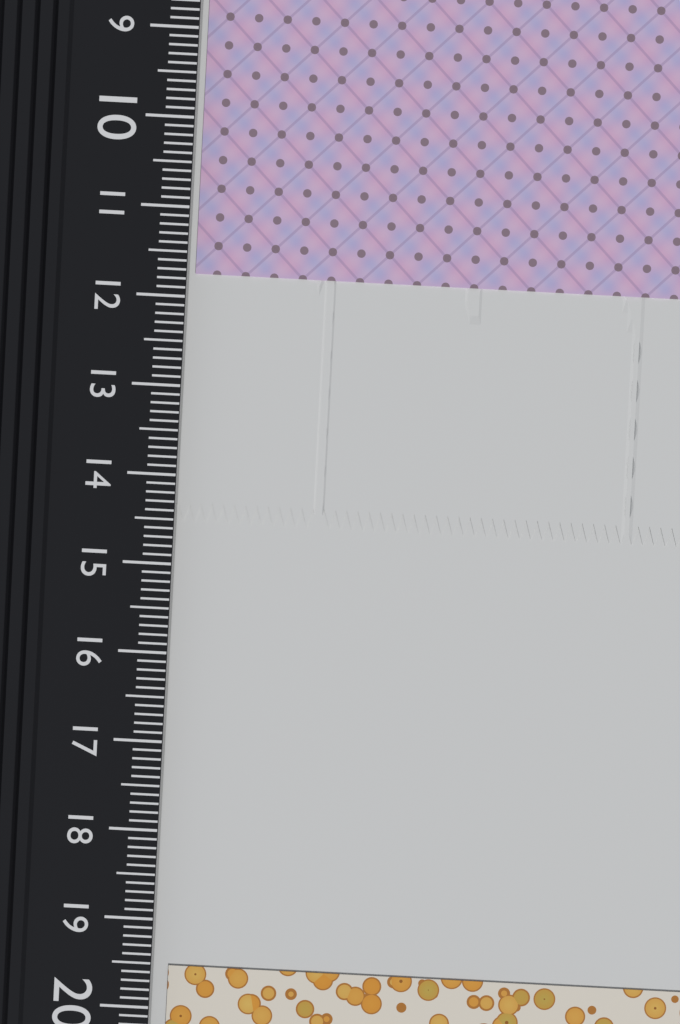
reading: 11.7 cm
